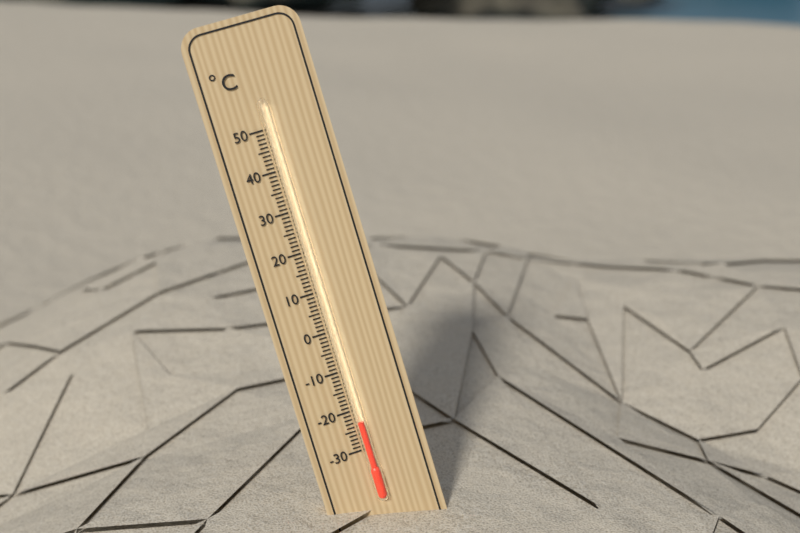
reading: -23 °C
